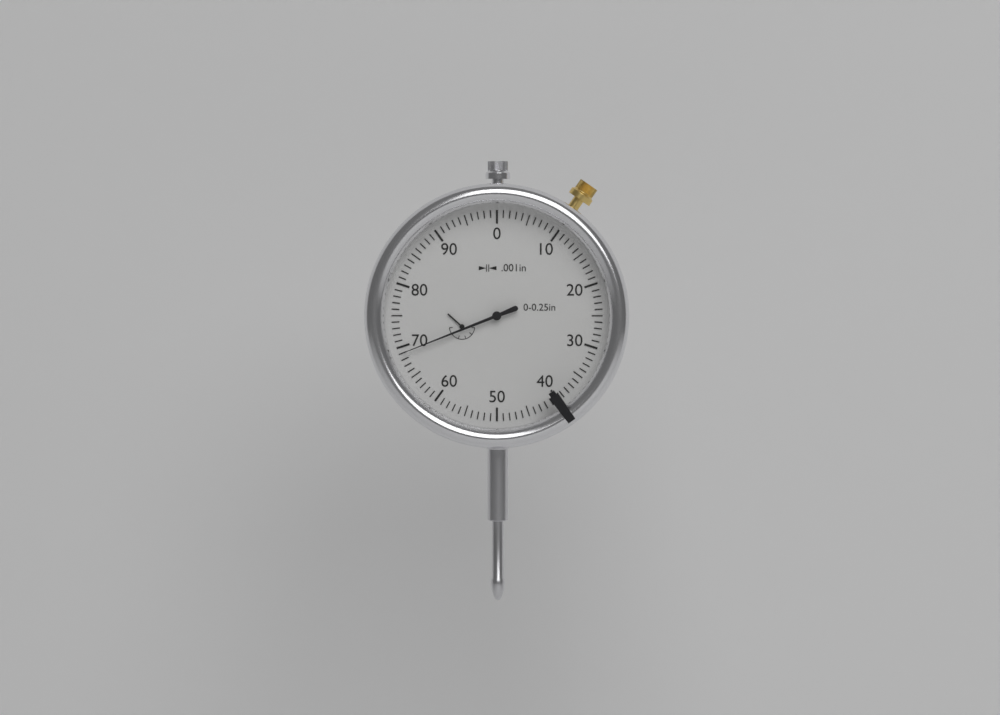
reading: 0.069 in
